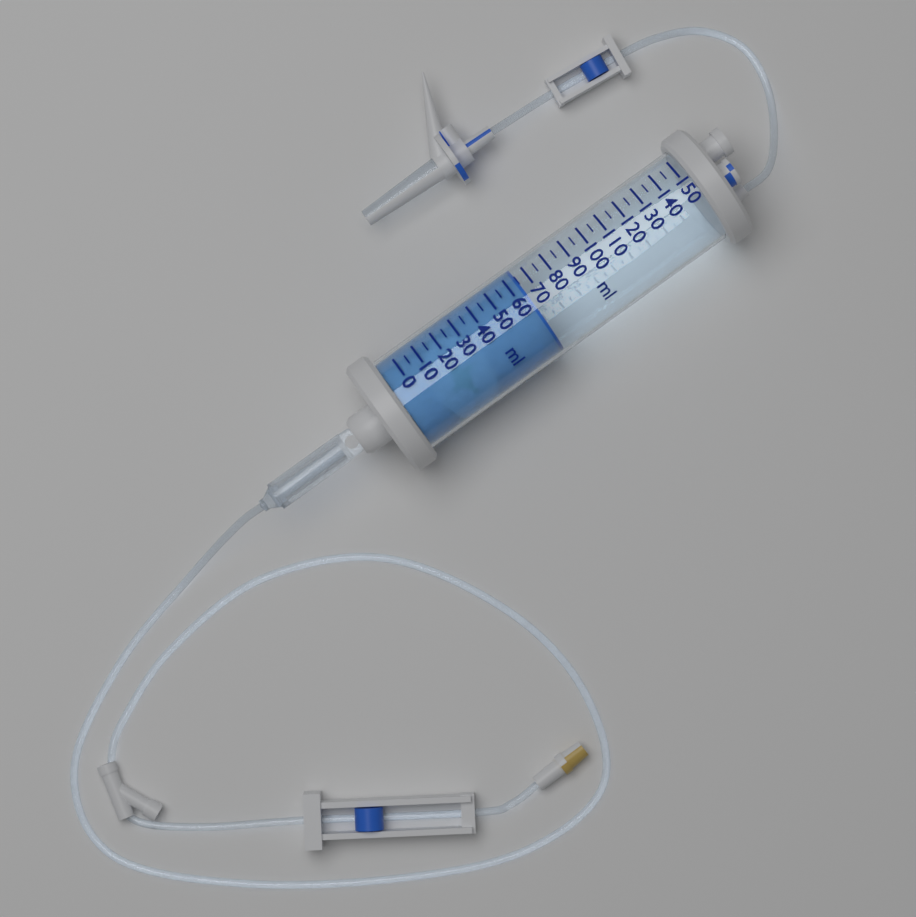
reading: 65 ml
